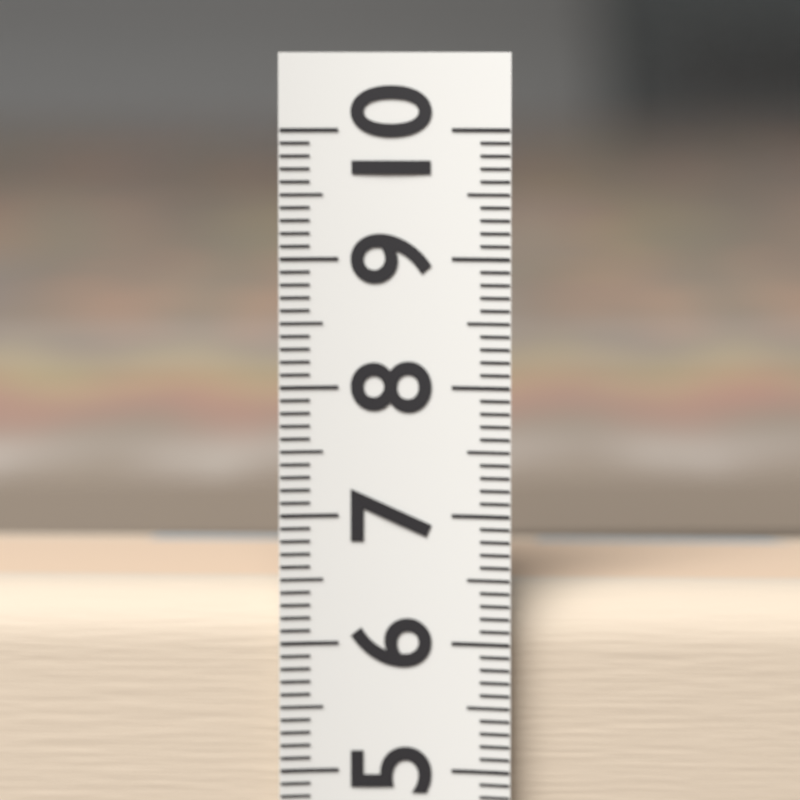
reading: 6.4 (no unit)
